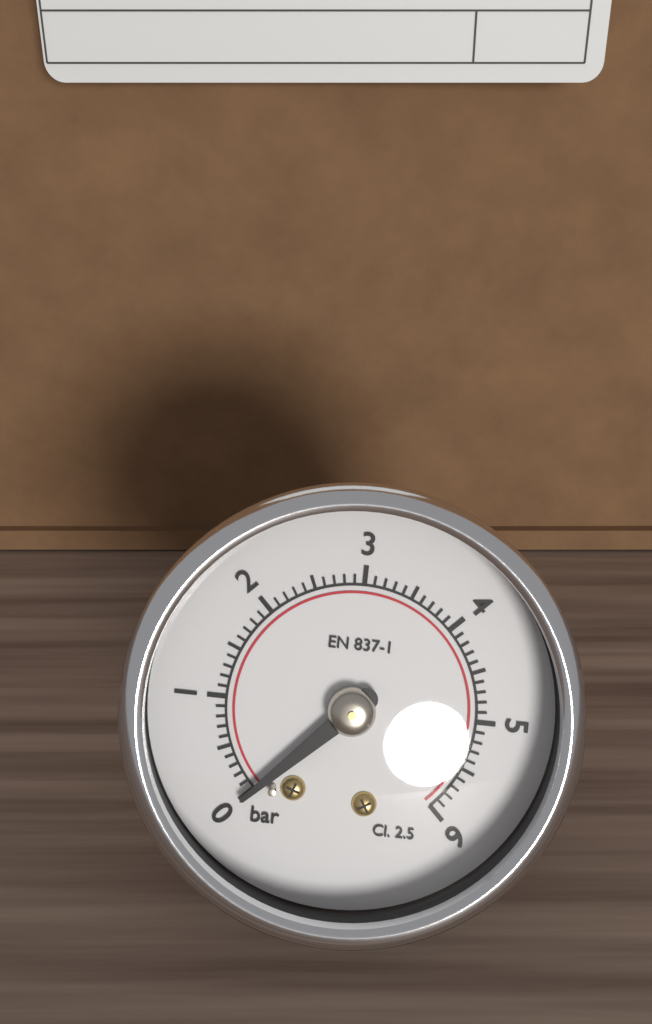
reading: 0.0 bar
